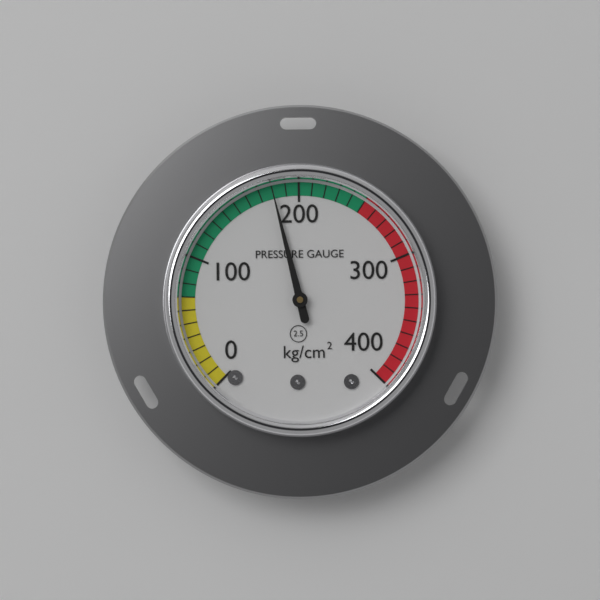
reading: 180 kg/cm²
